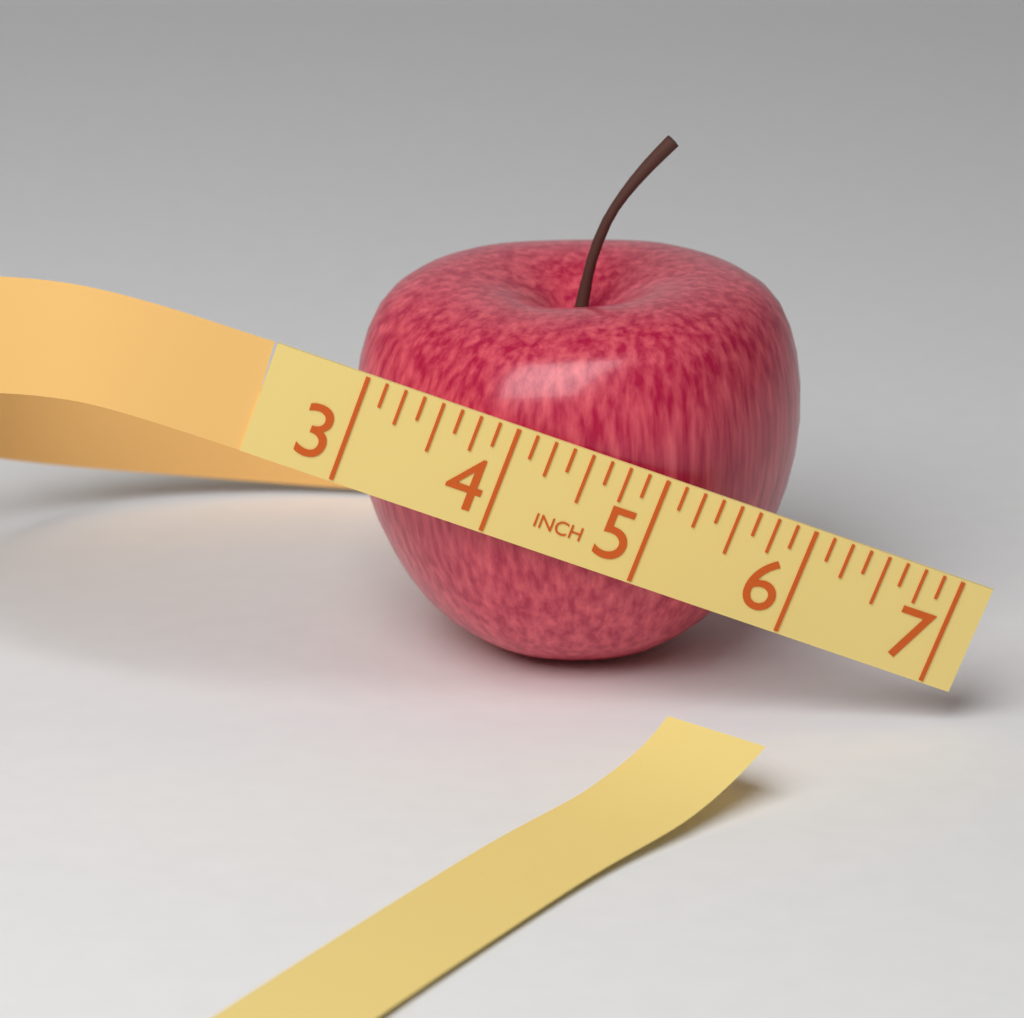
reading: 6.000 in
